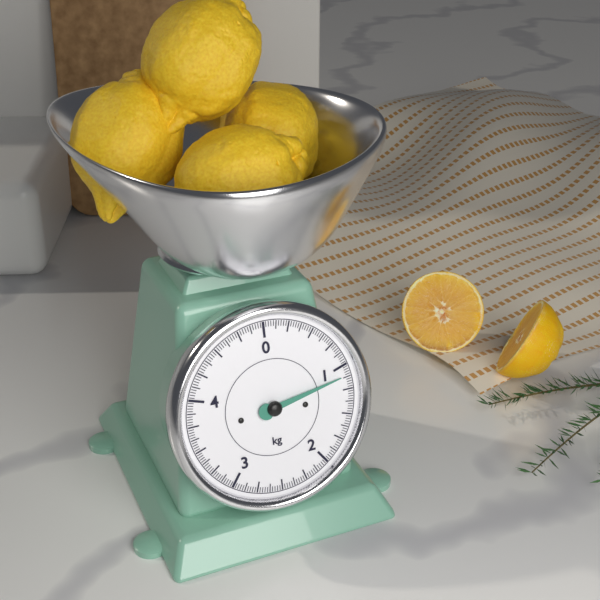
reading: 1.100 kg
